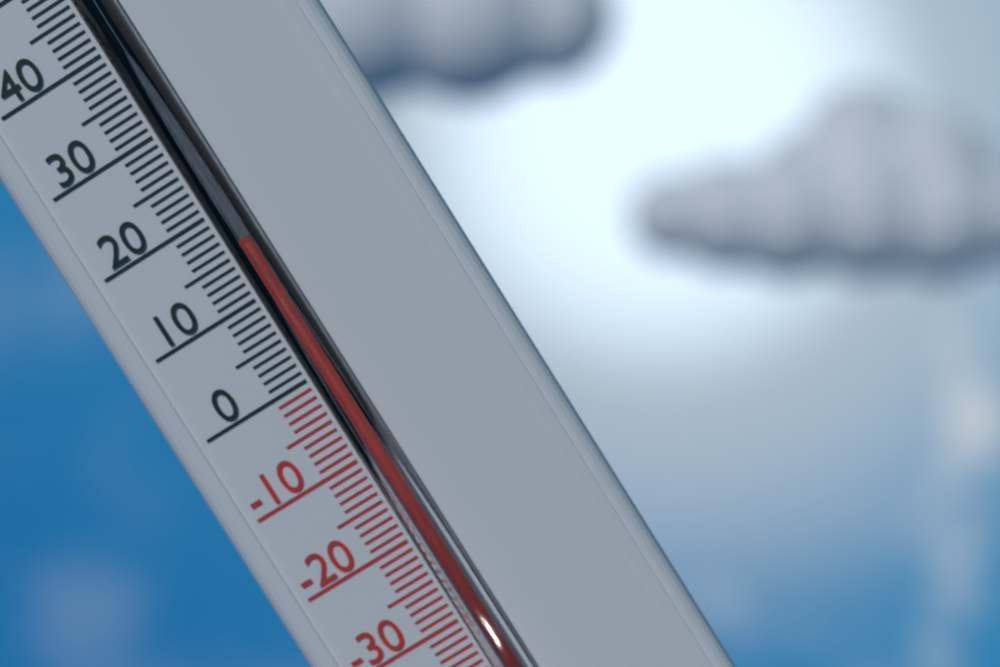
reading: 15 °C
